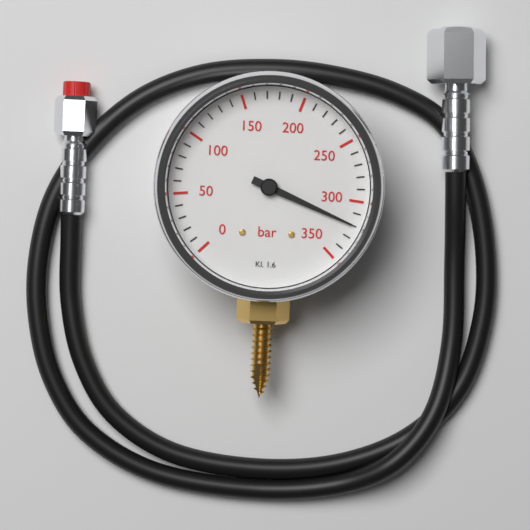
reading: 320 bar
